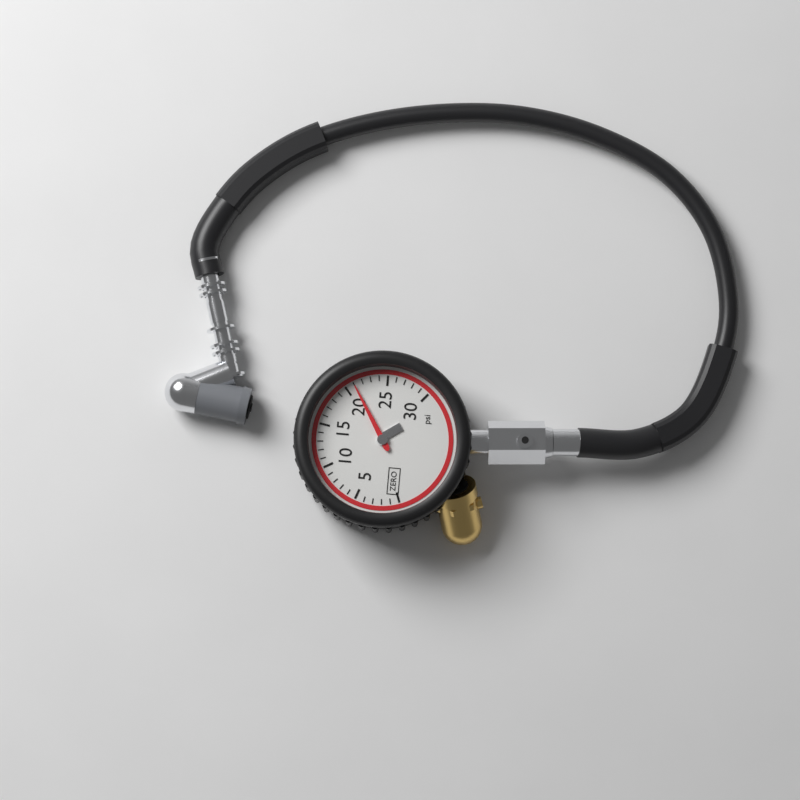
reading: 21 psi
